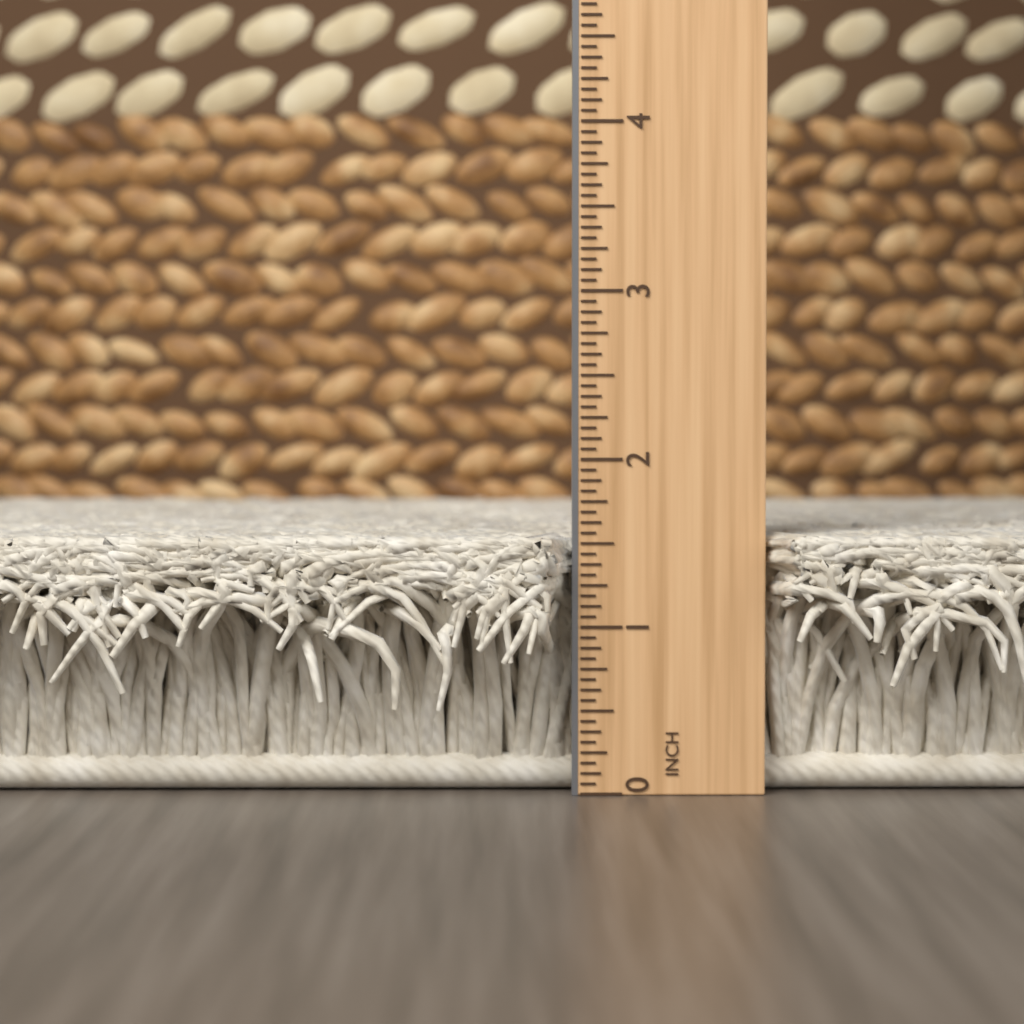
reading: 1.5625 in
